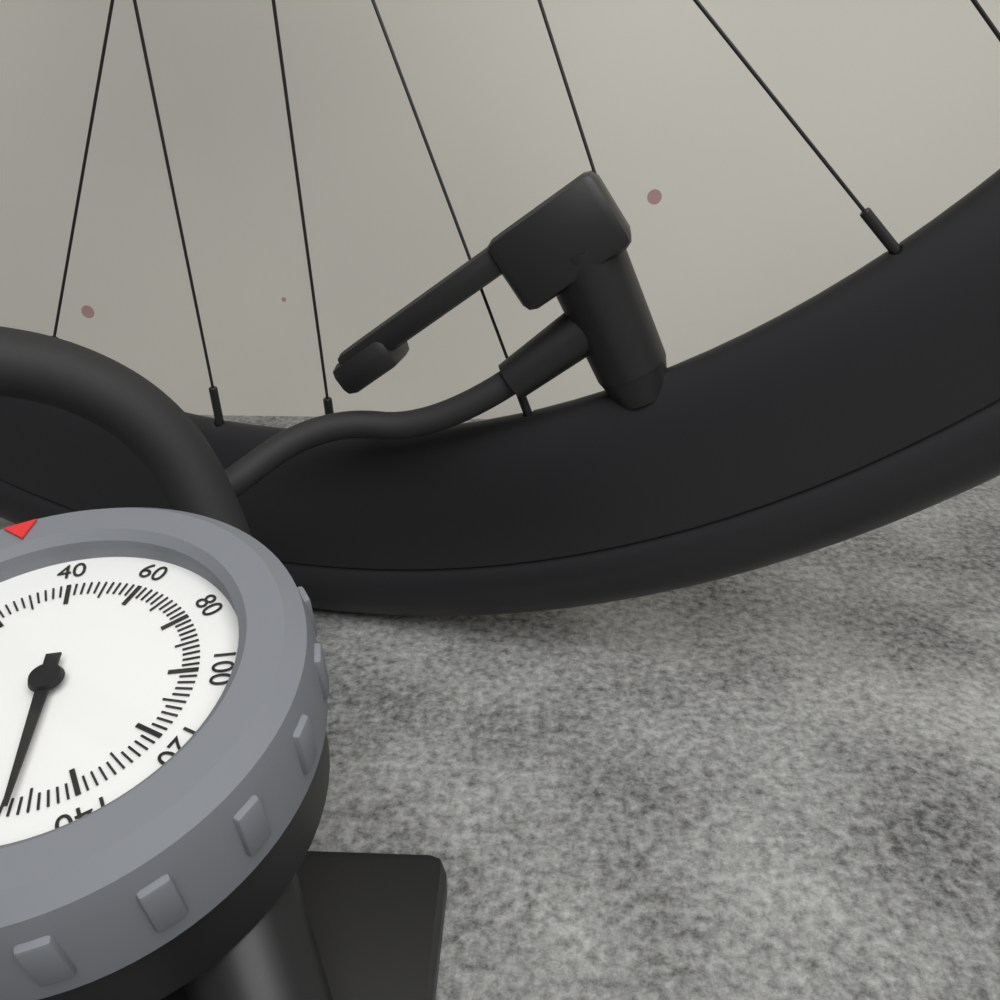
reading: 154 psi
